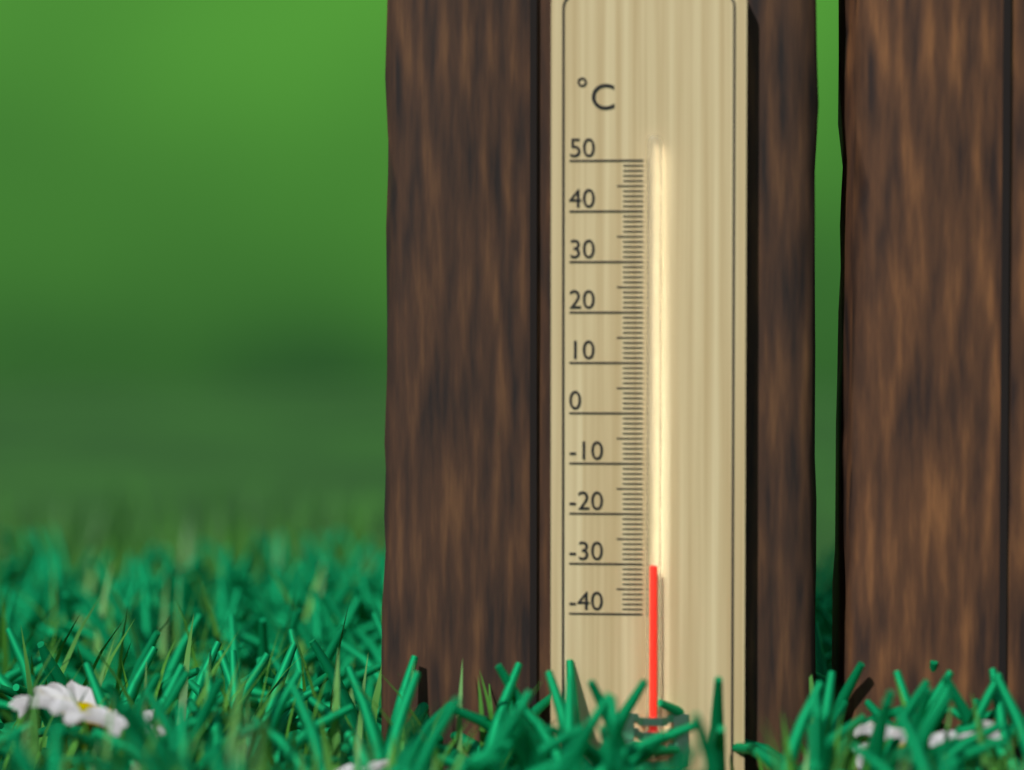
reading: -30 °C
